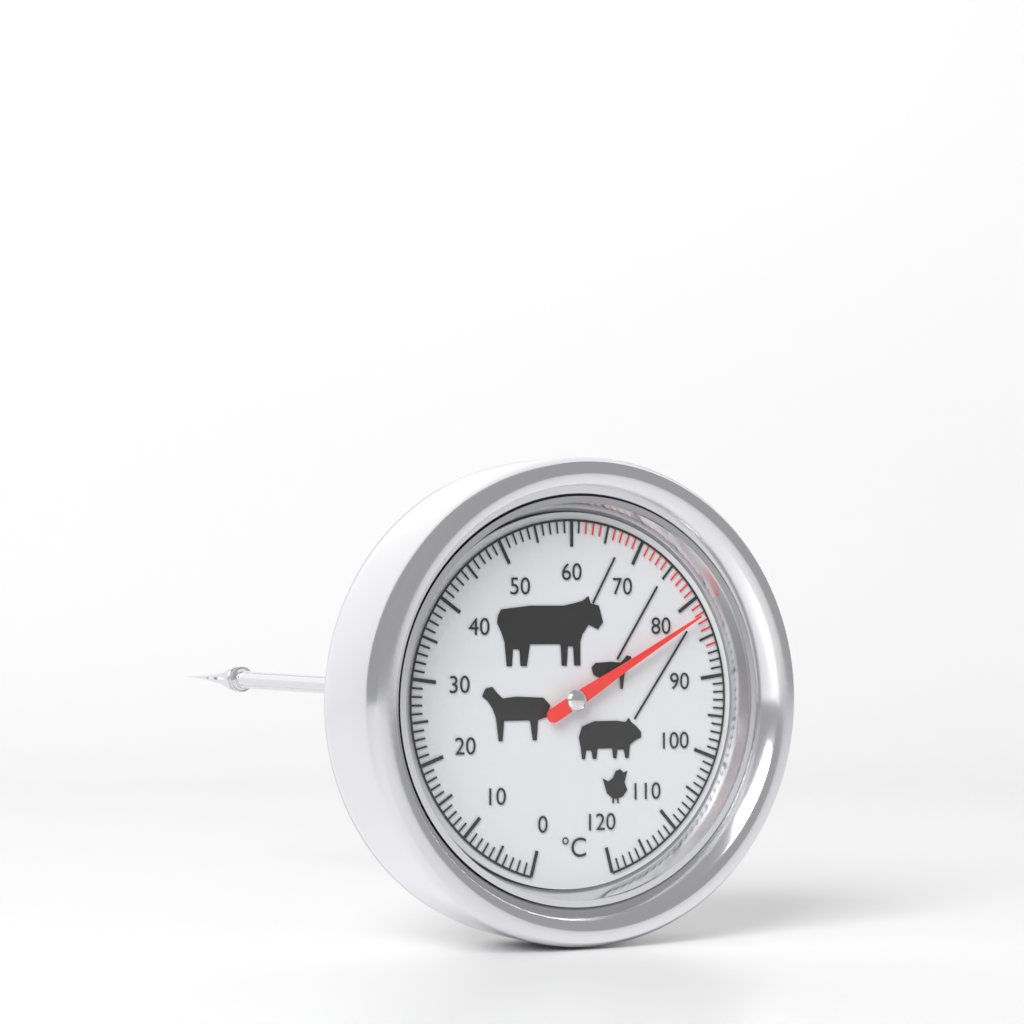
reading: 82 °C
